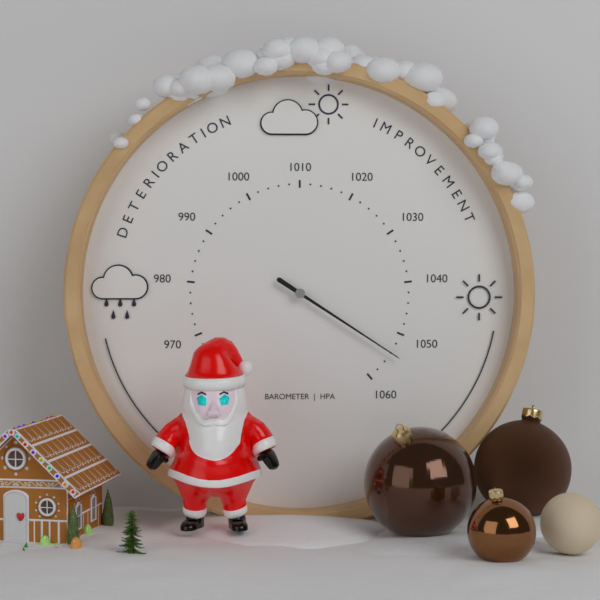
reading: 1054 hPa
